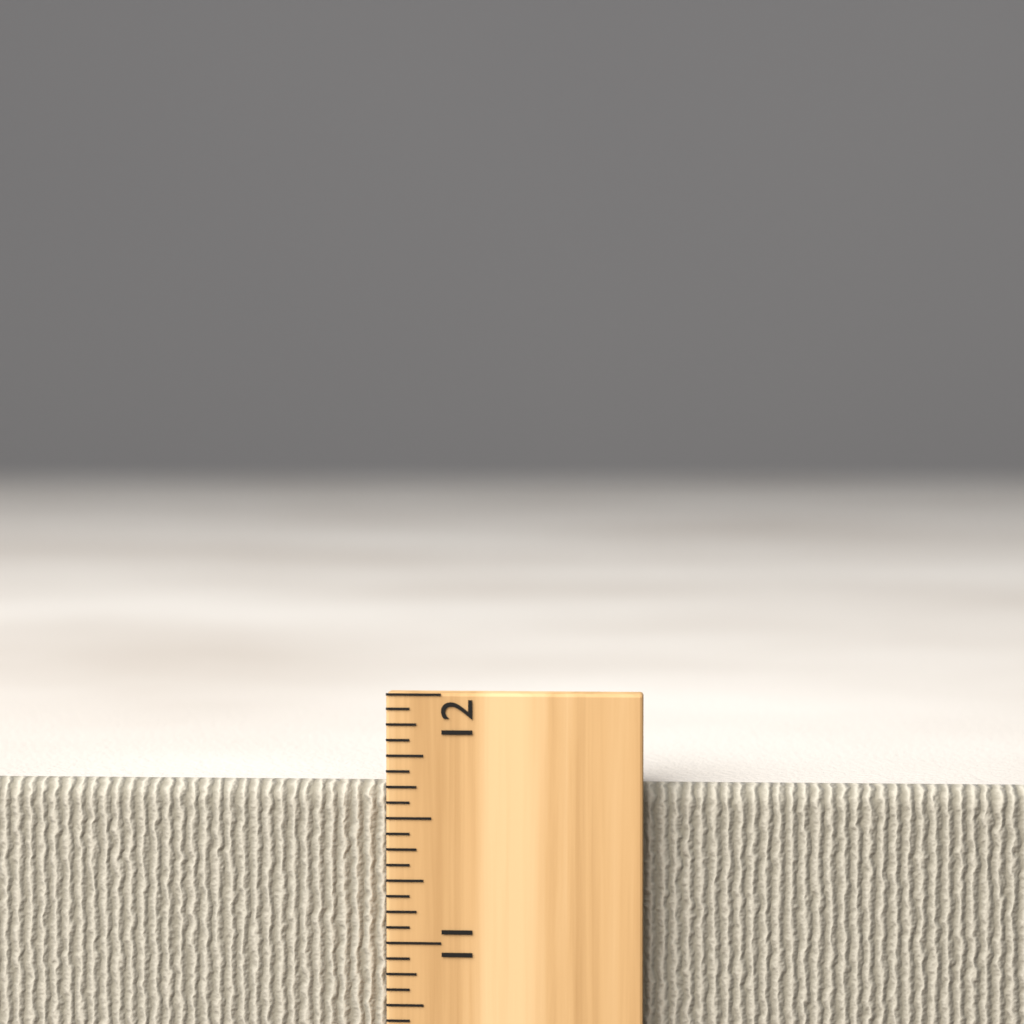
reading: 11.6250 inch
